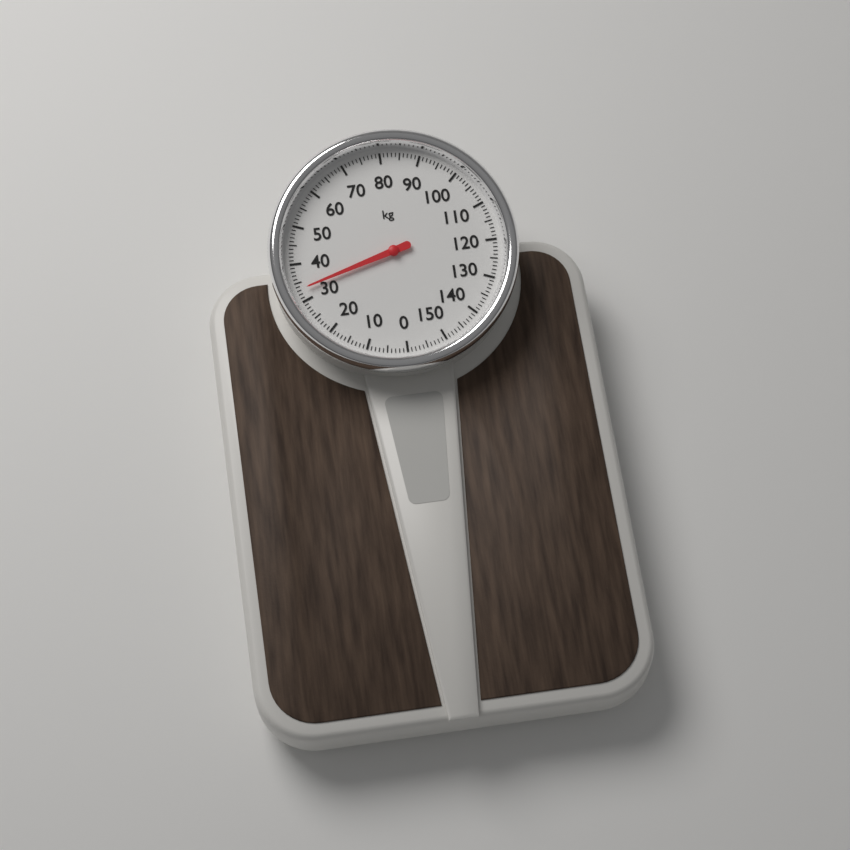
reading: 33 kg
